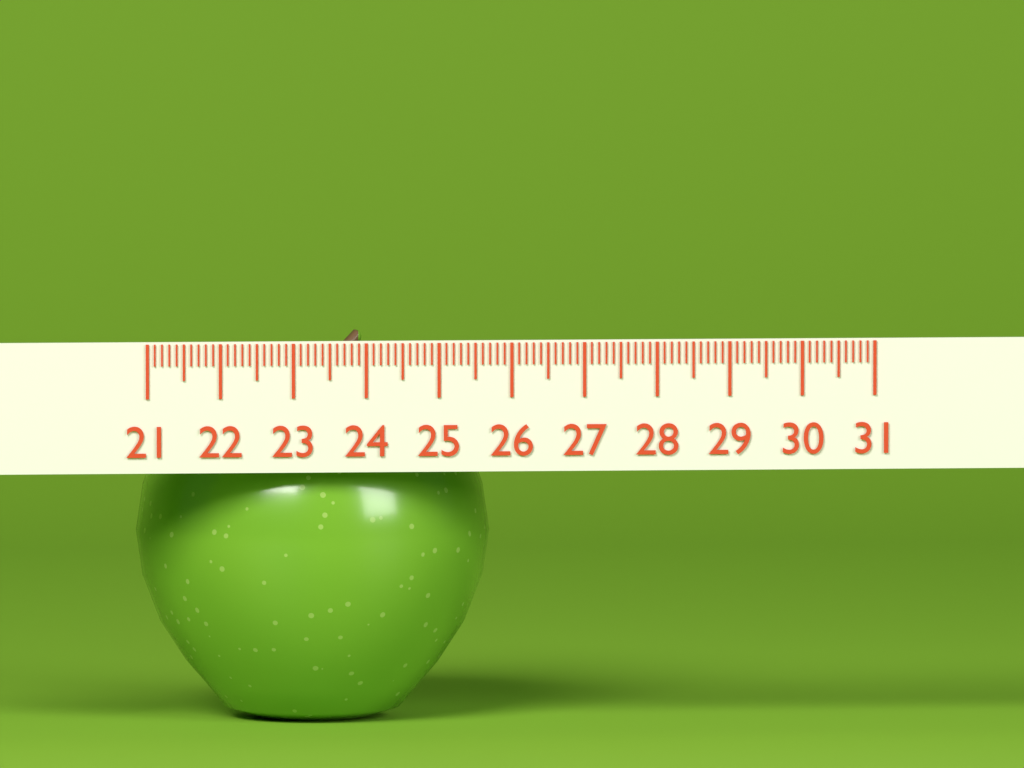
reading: 25.9 (no unit)
